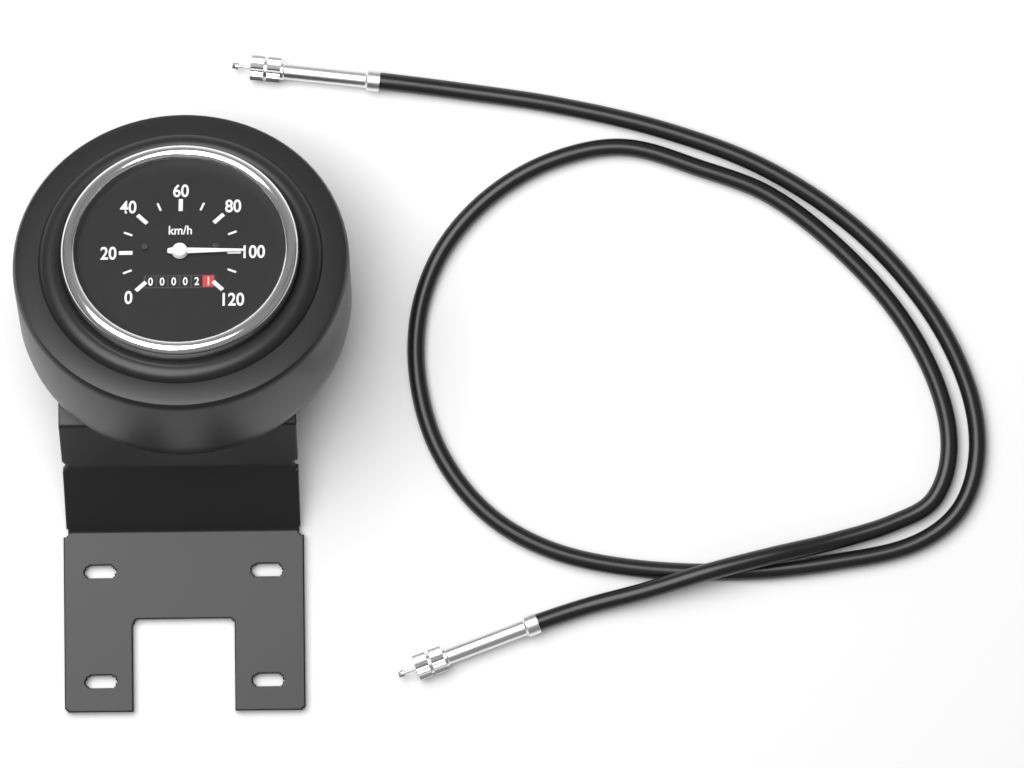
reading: 100 km/h
